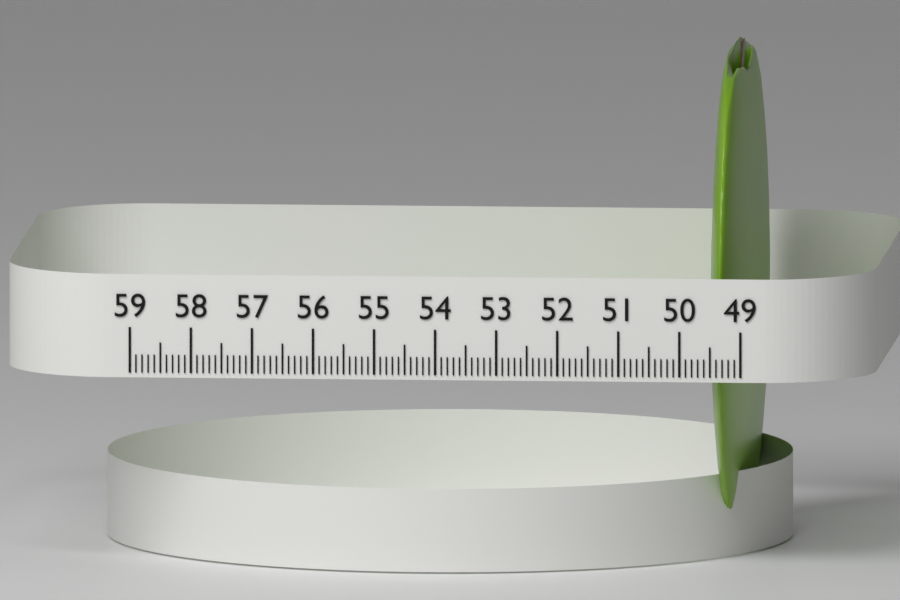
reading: 49.7 (no unit)
